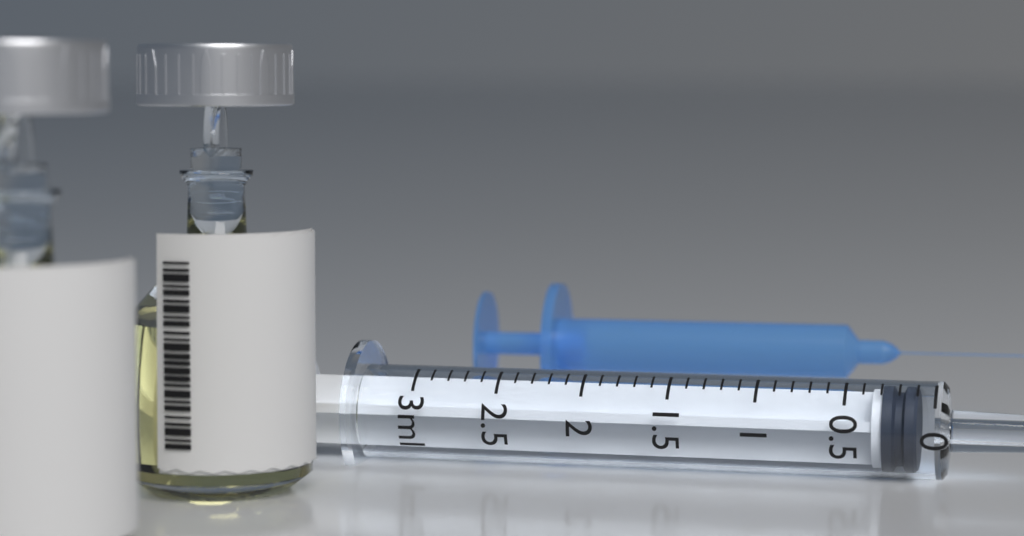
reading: 0.1 ml
